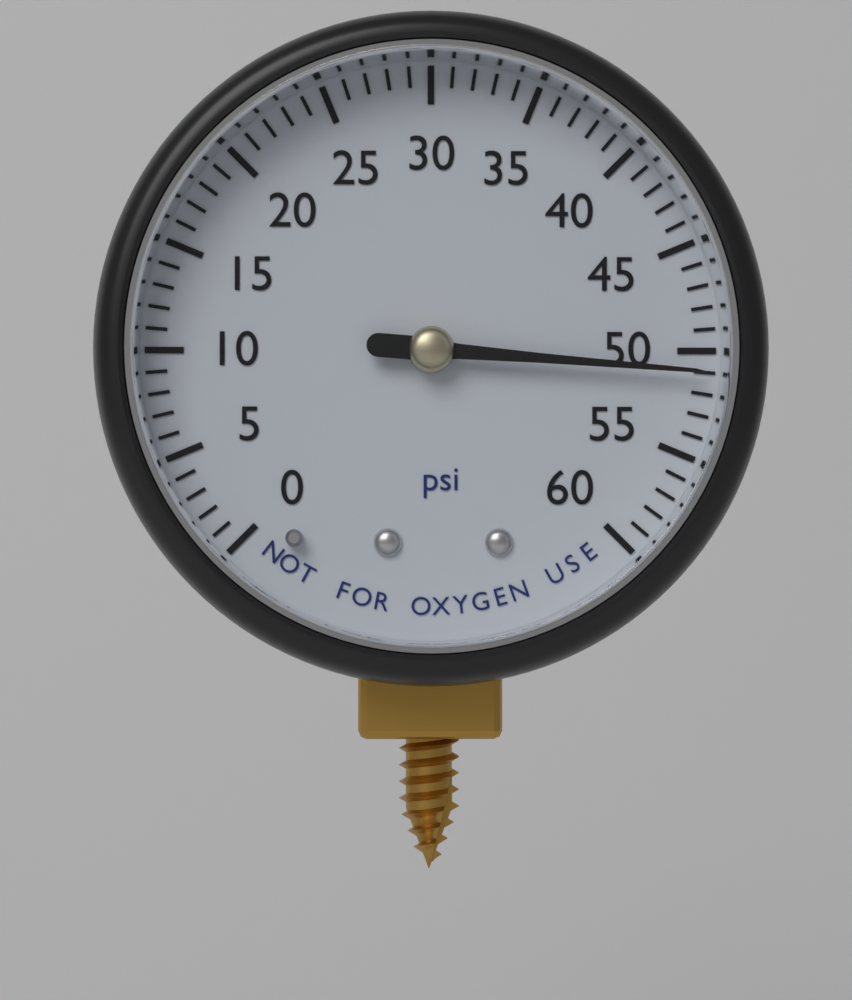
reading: 51 psi
